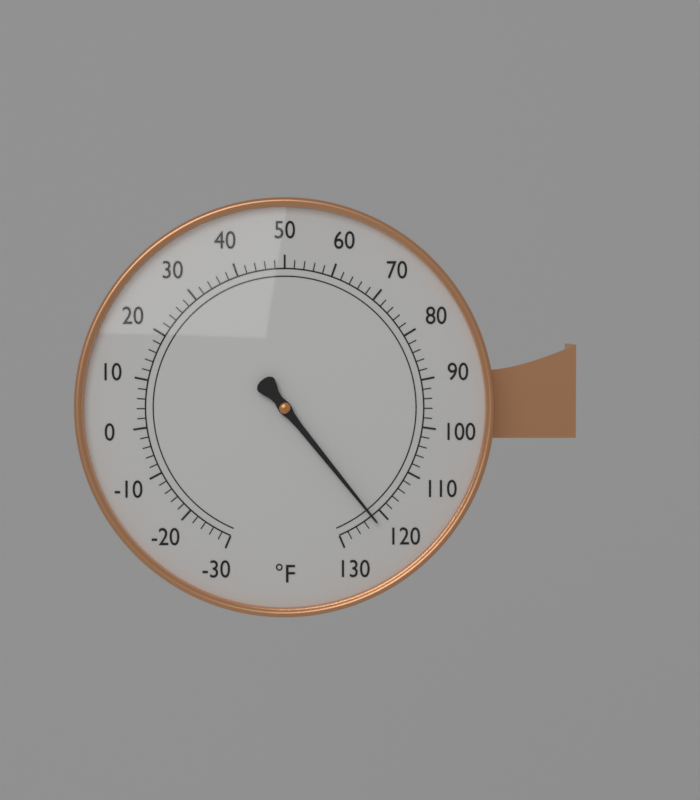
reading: 122 °F
